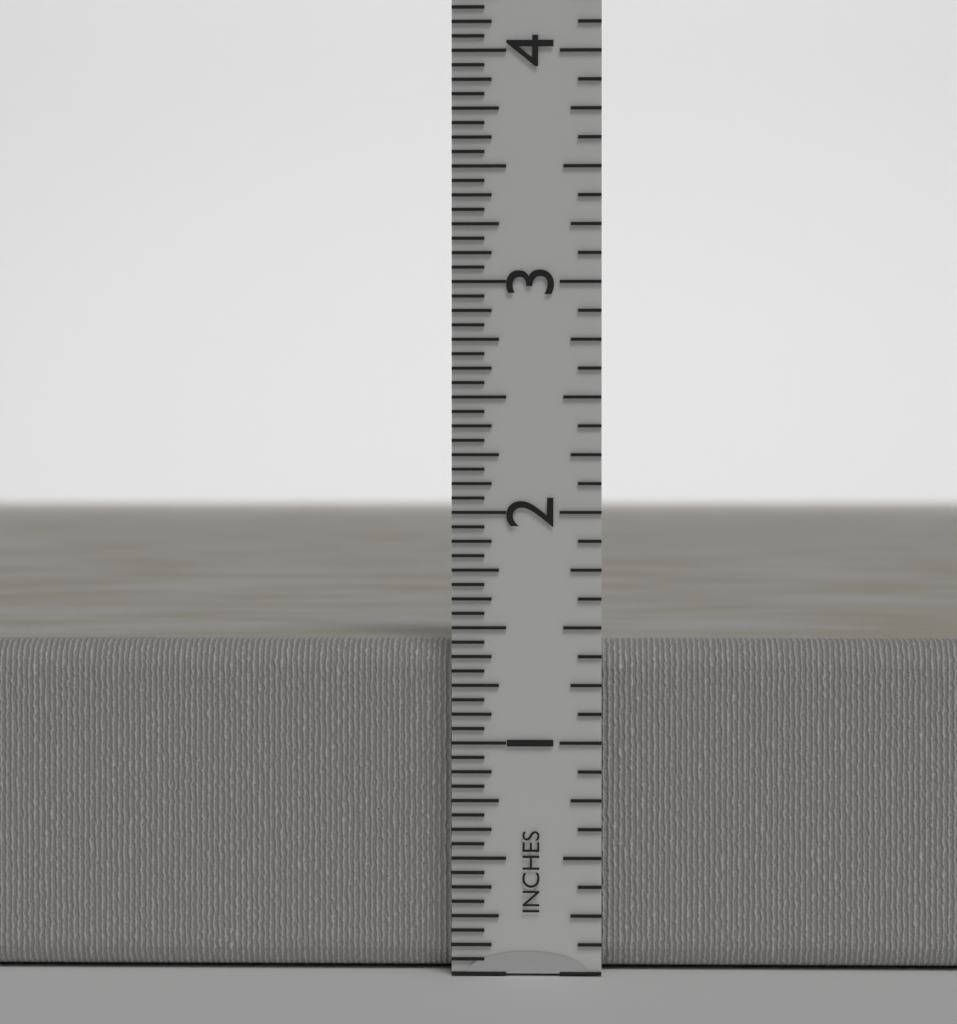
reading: 1.4375 in
